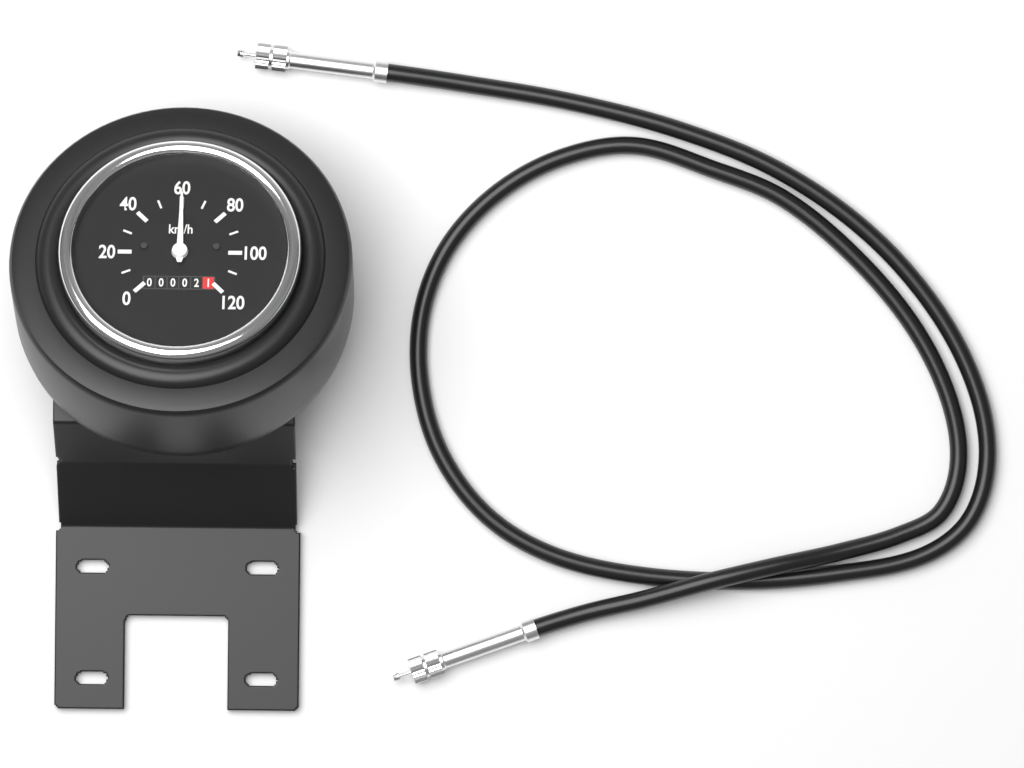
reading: 60 km/h
